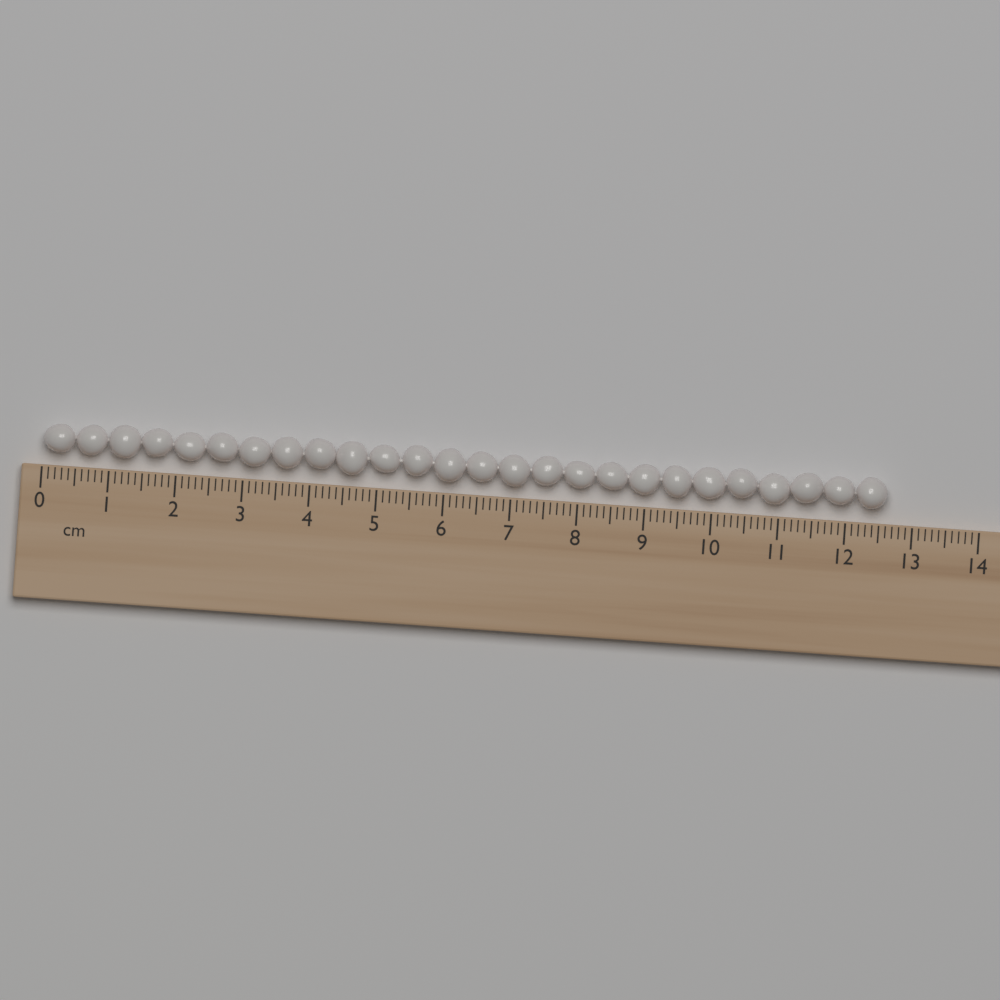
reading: 12.6 cm
